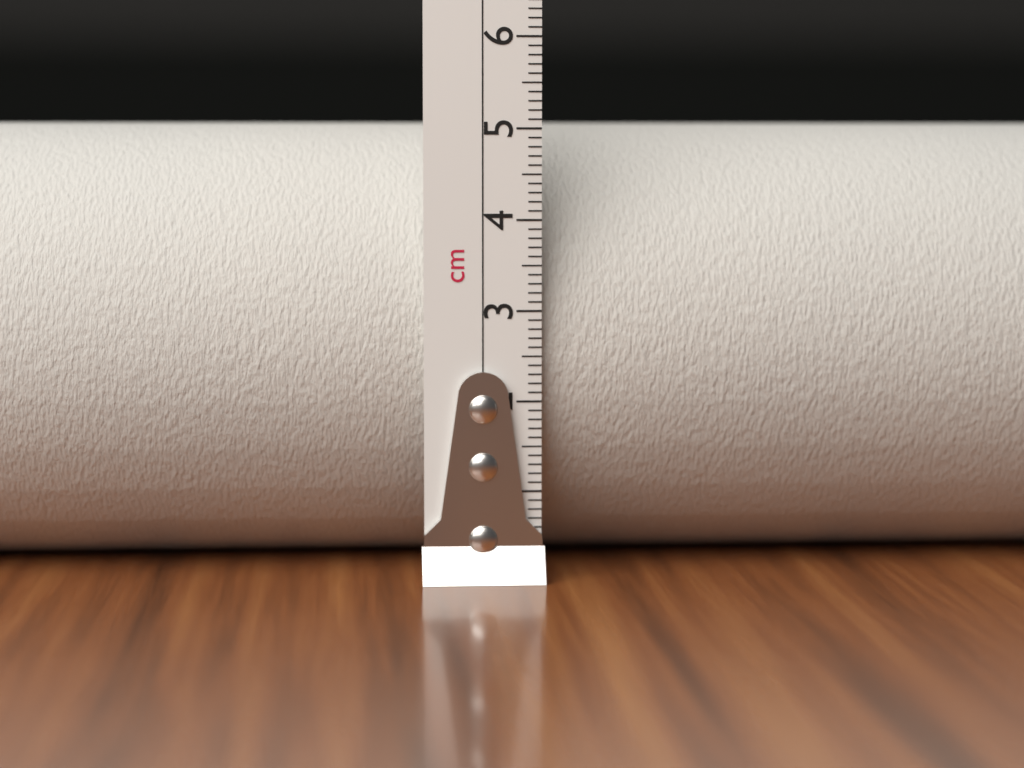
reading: 5.1 cm
